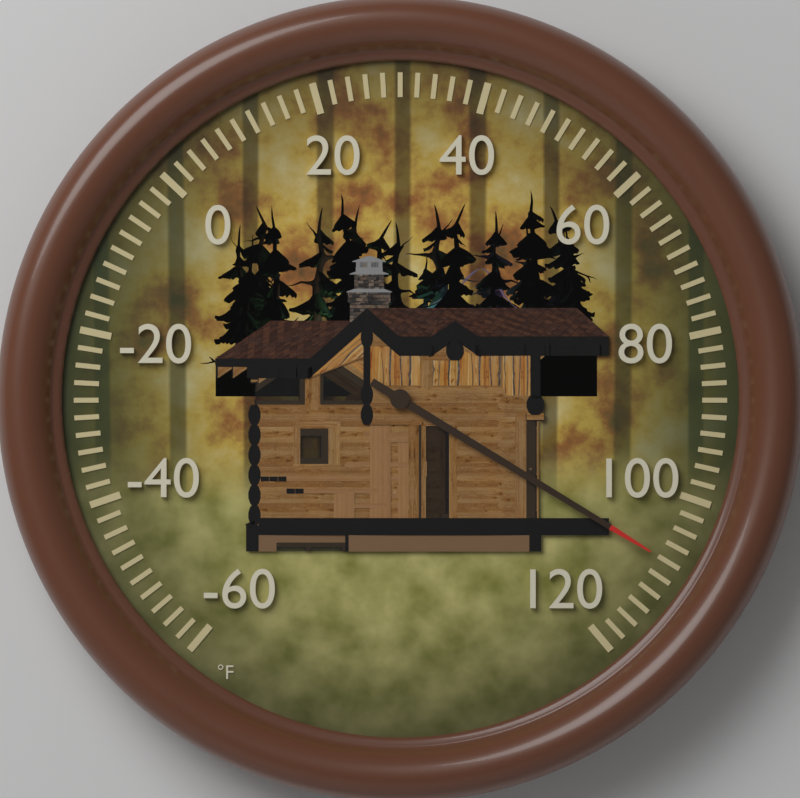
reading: 108 °F
